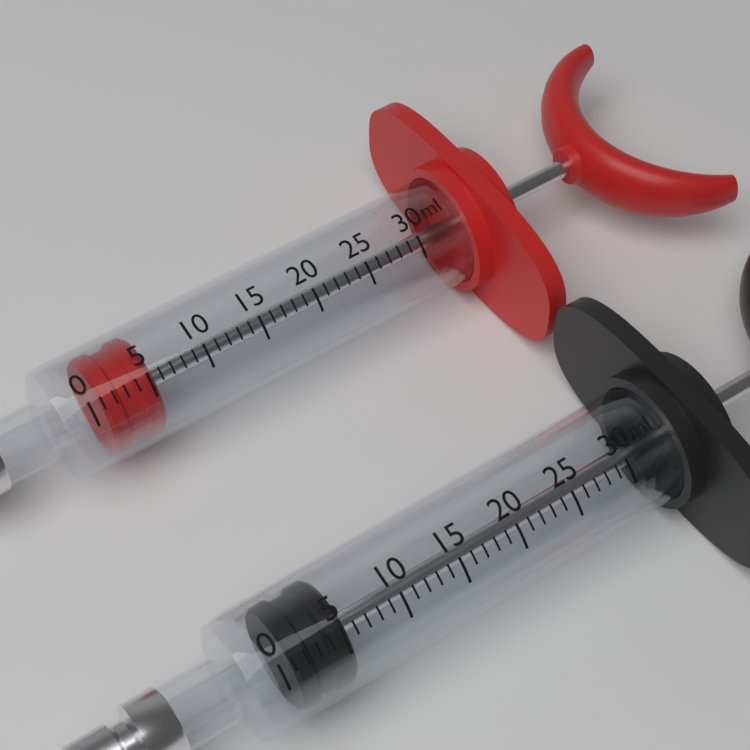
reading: 1 ml
